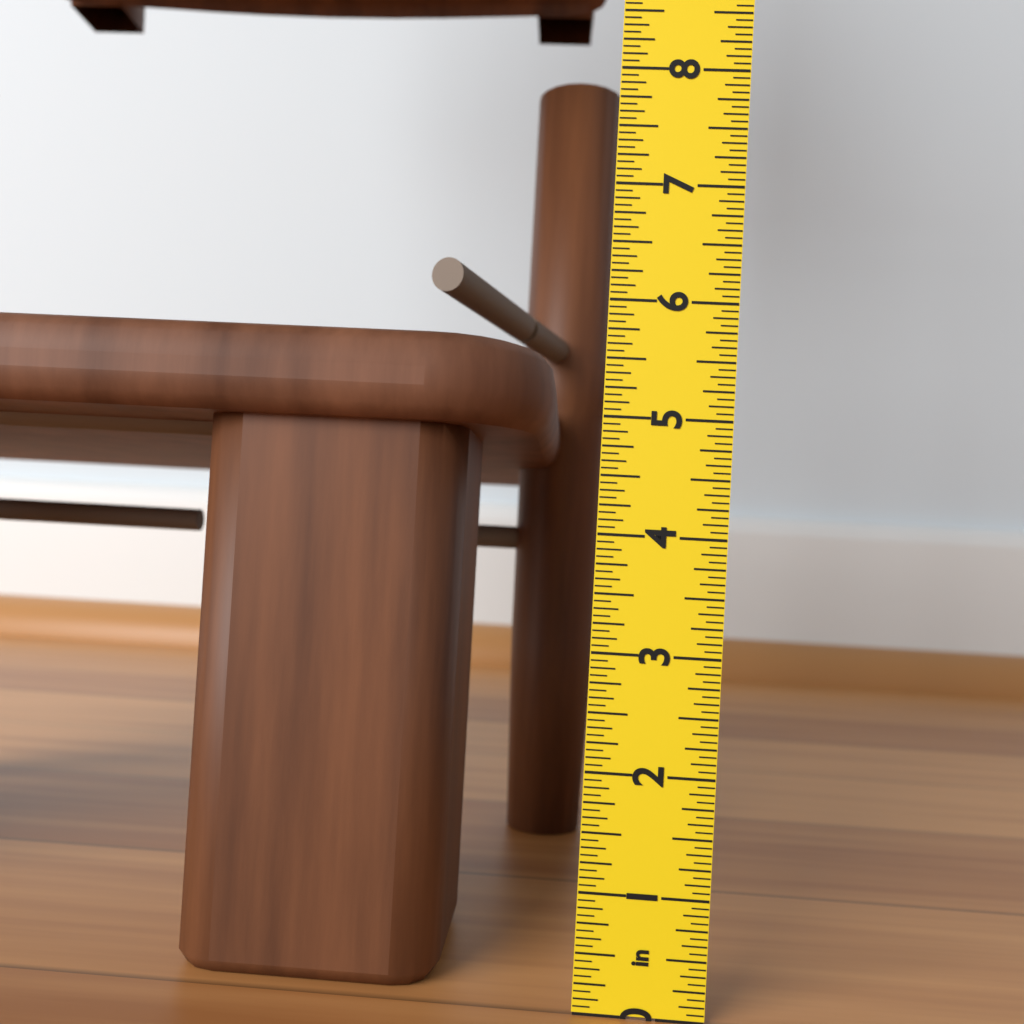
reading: 5.6875 in
